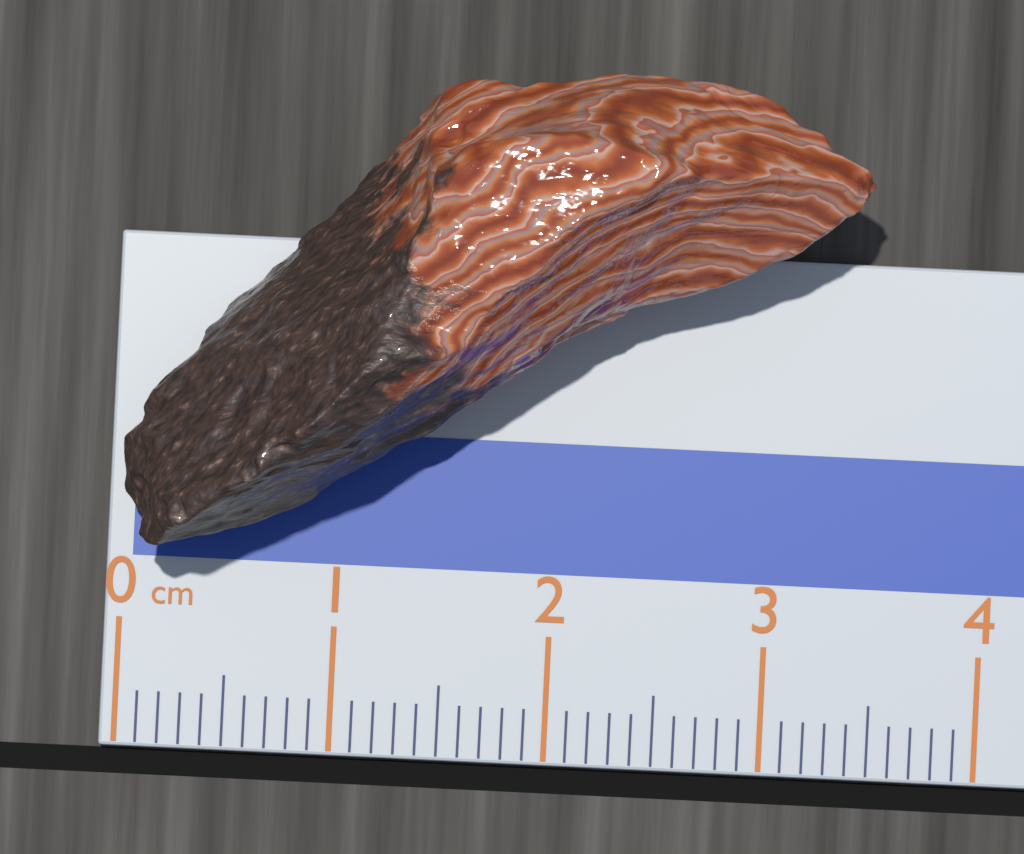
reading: 3.4 cm
